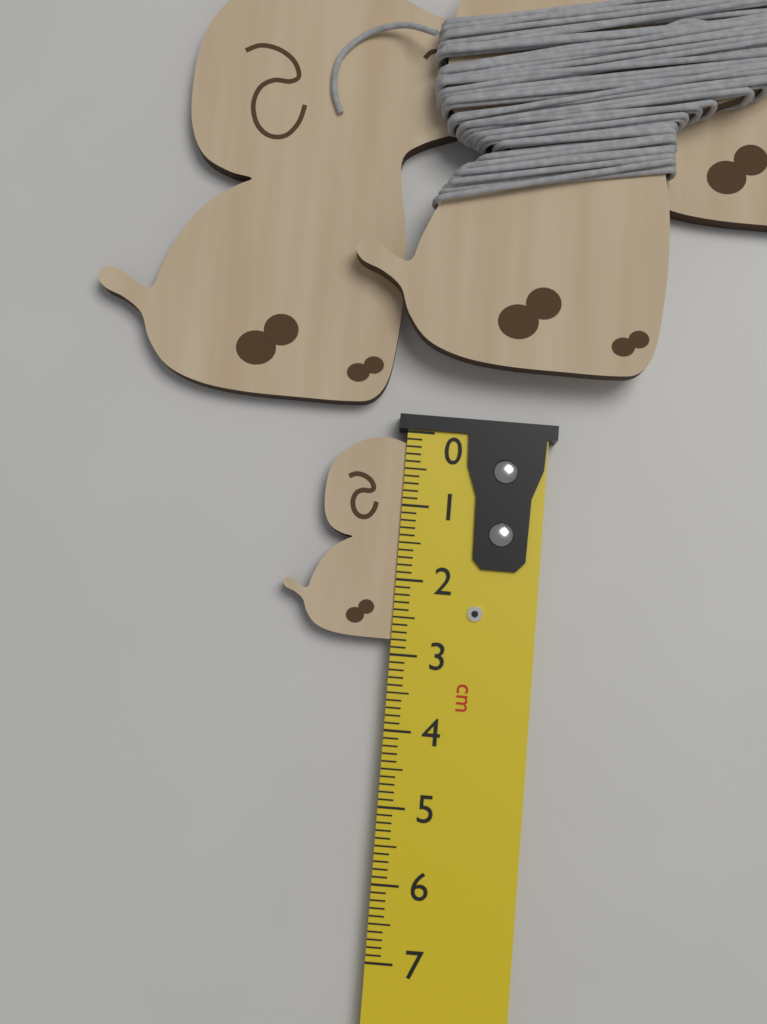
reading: 2.8 cm
